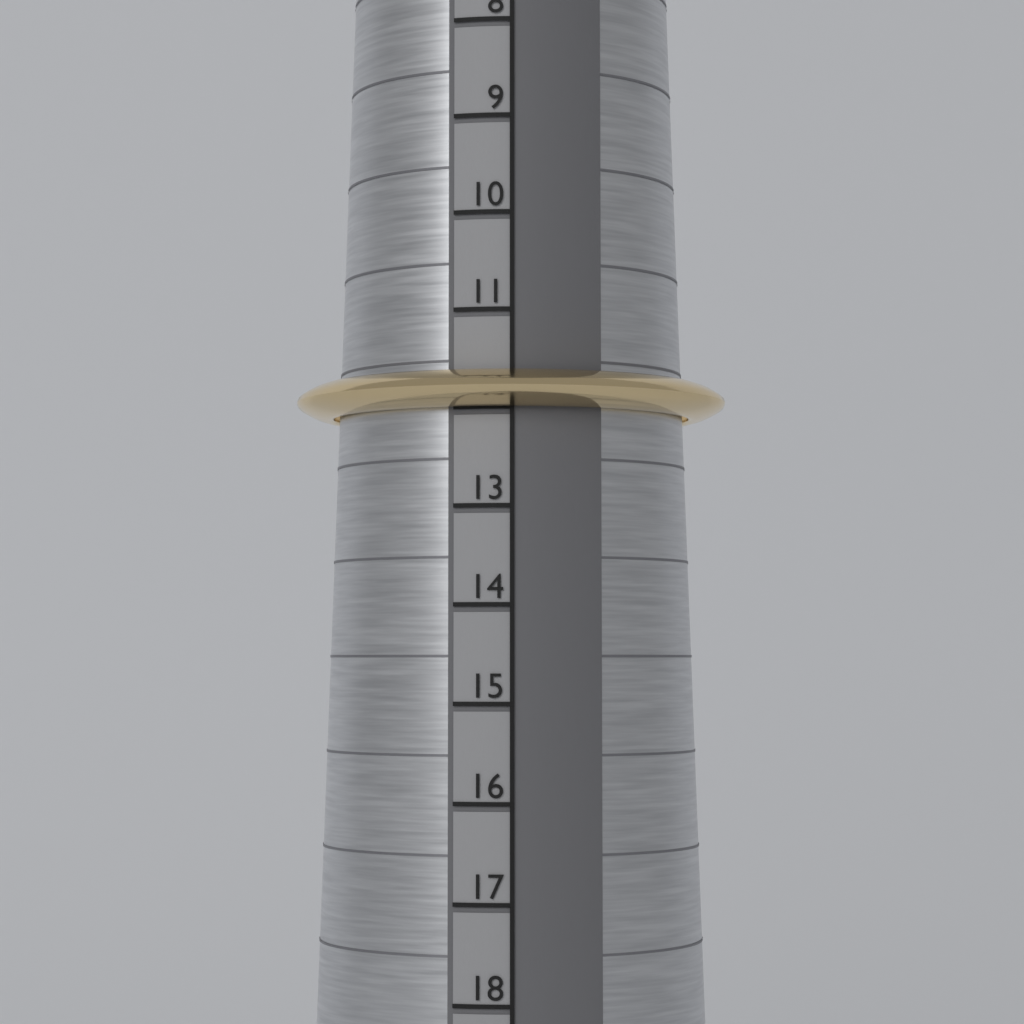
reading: 12 (no unit)
